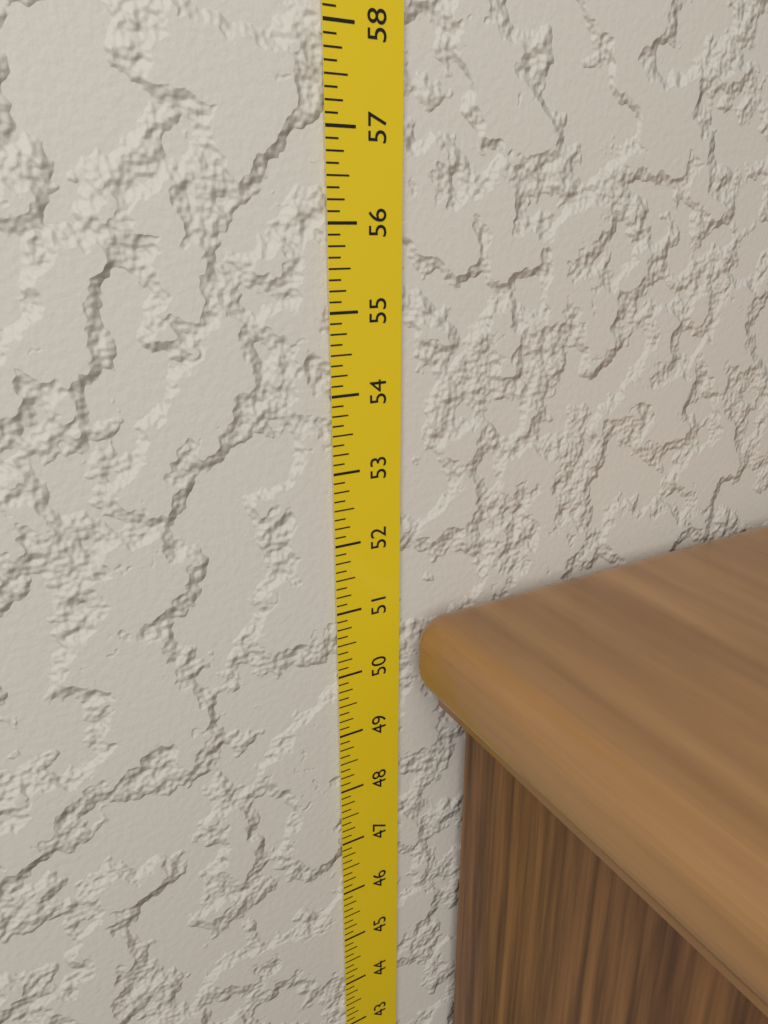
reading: 50.875 in
